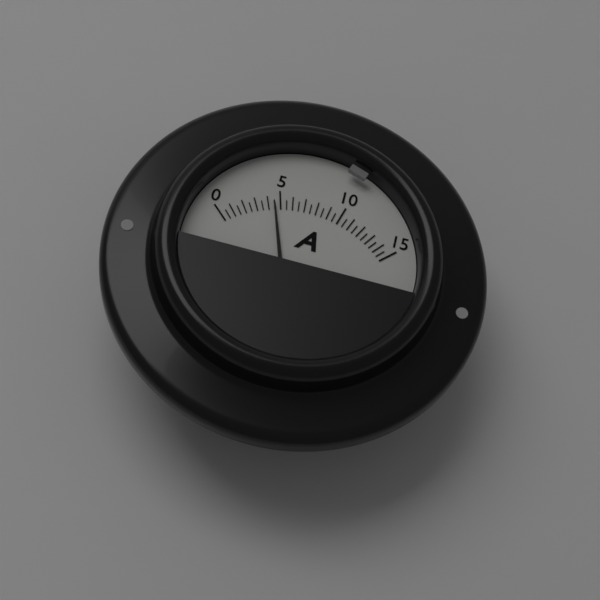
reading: 4.5 A
